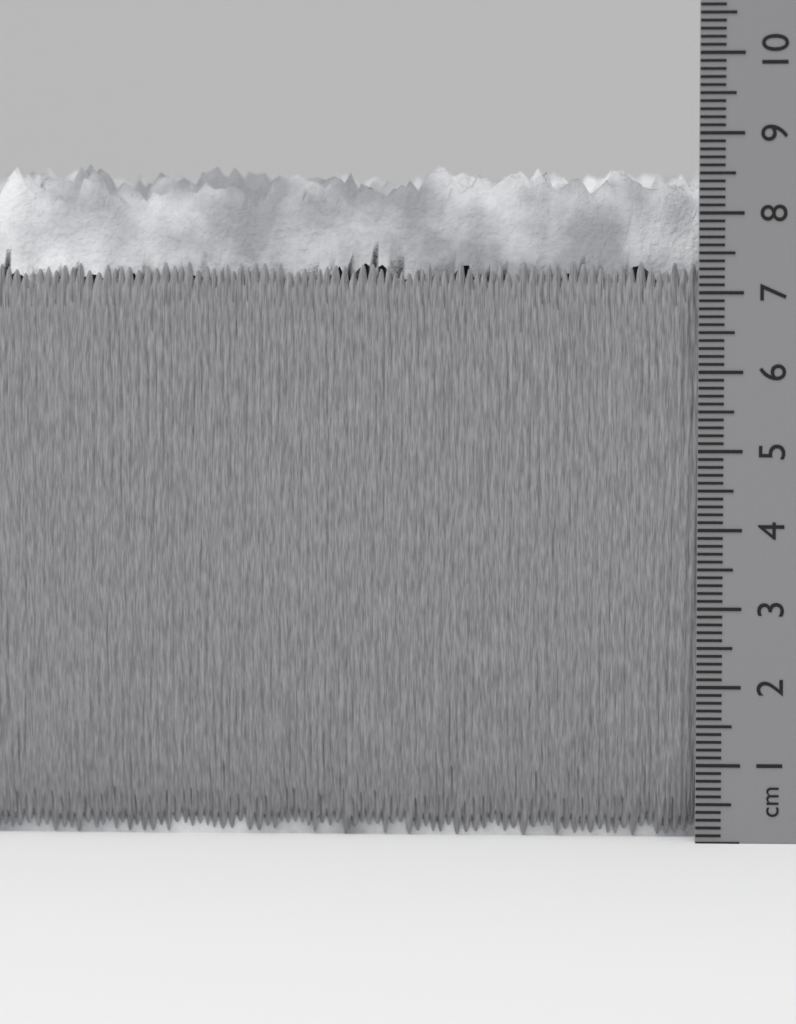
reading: 8.7 cm
